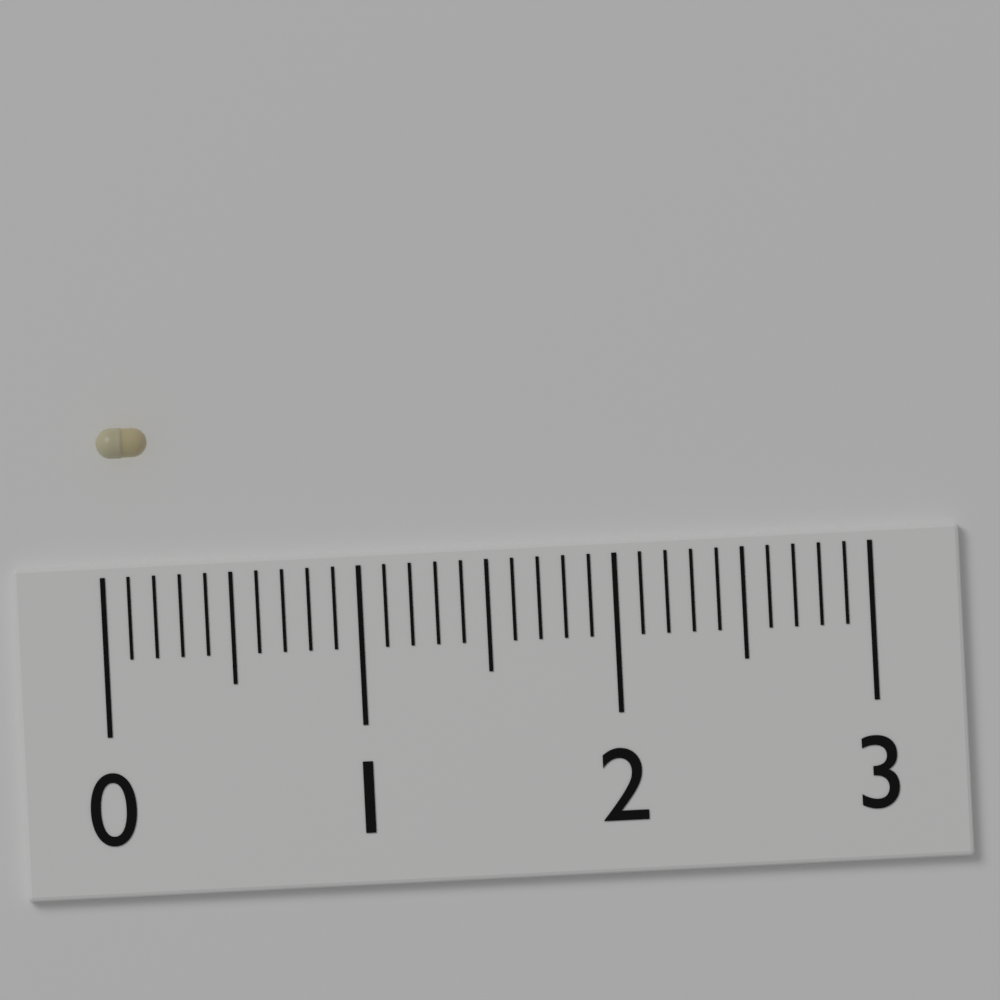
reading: 0.2 (no unit)
